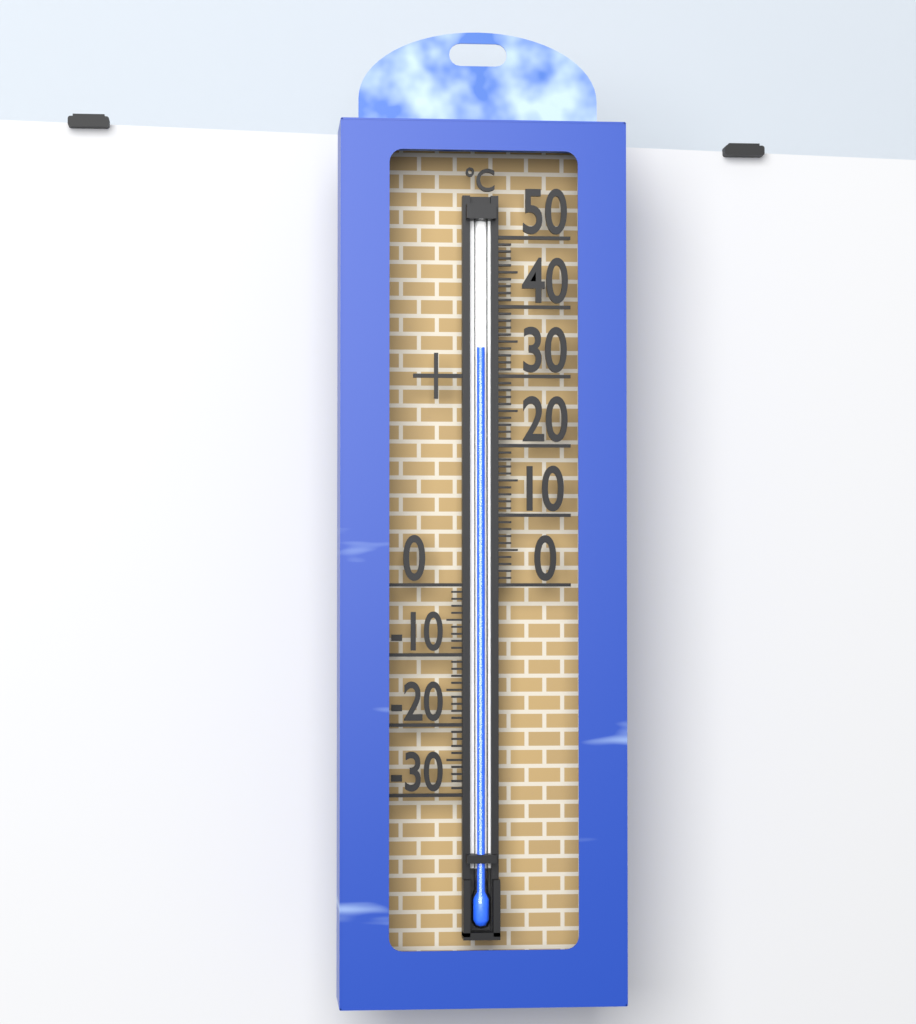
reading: 34 °C
